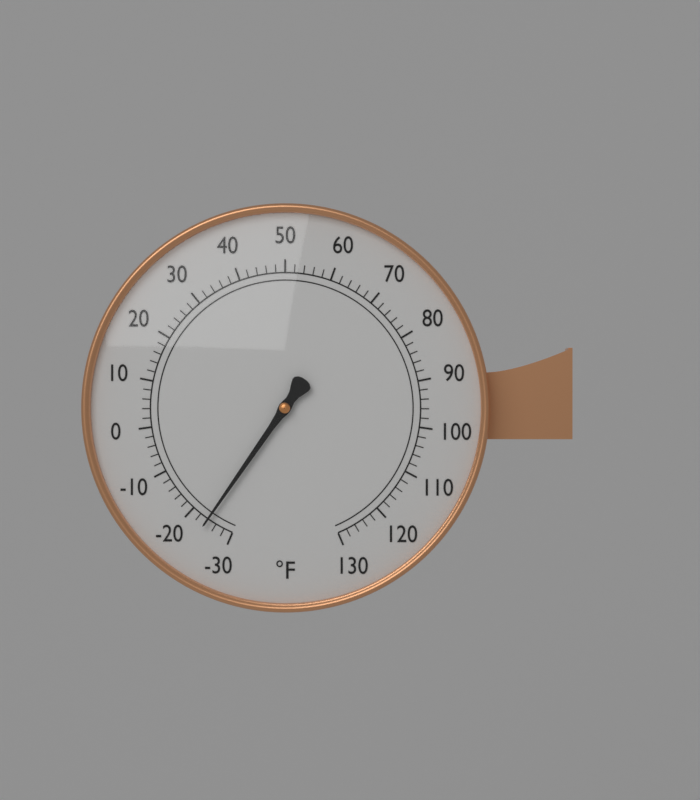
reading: -24 °F
